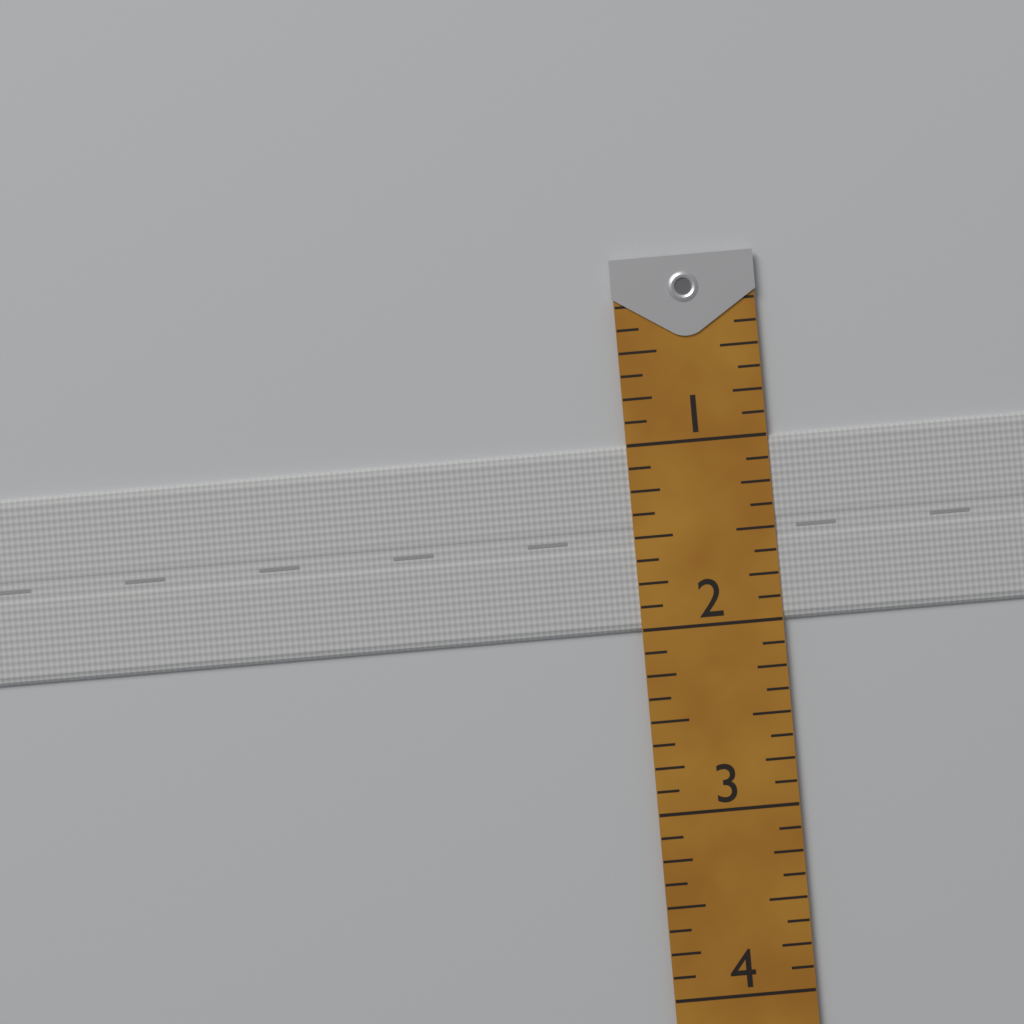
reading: 2.000 (no unit)
